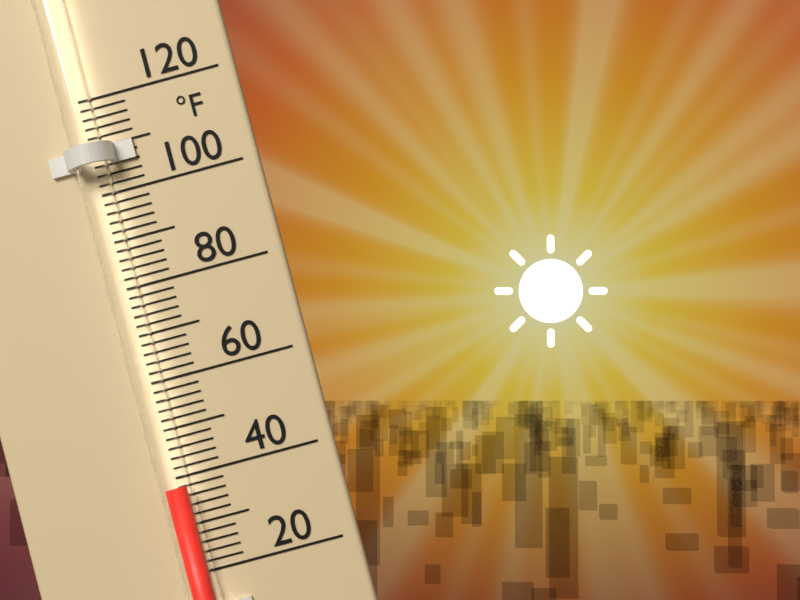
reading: 38 °F
